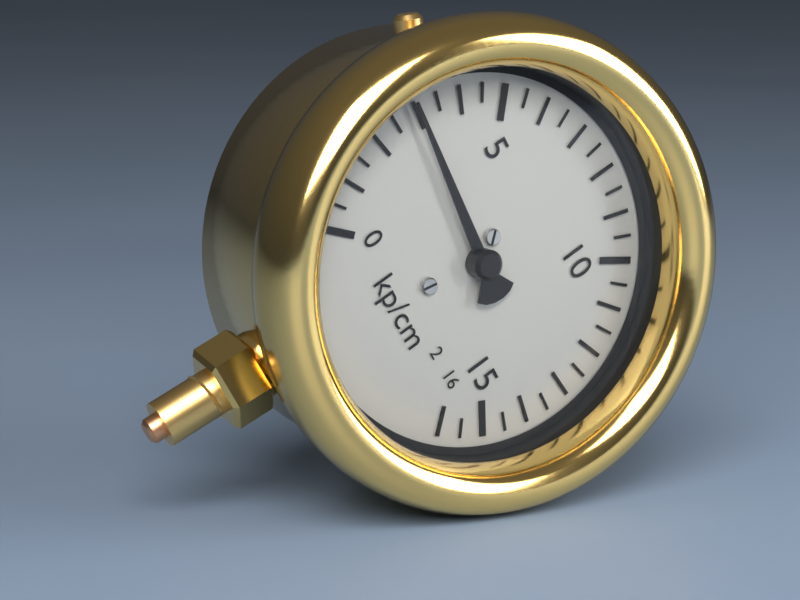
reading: 3.0 kp/cm²
